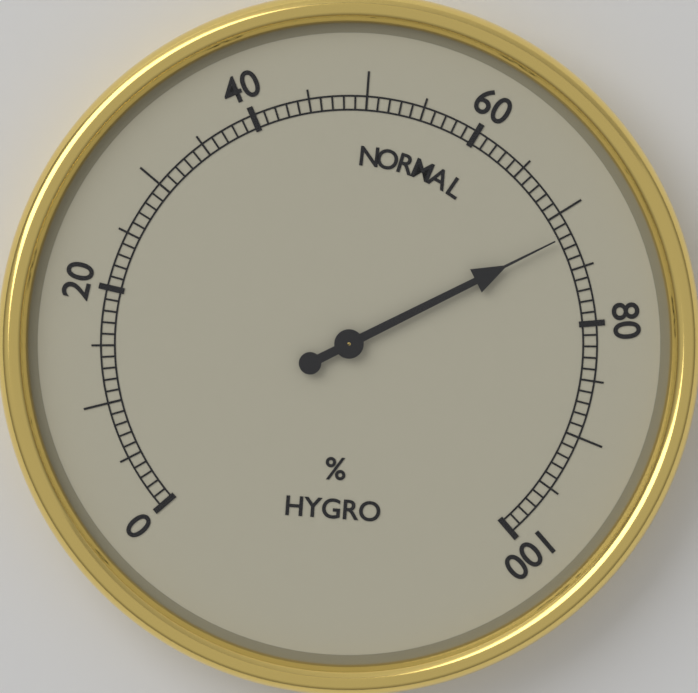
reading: 72 %
